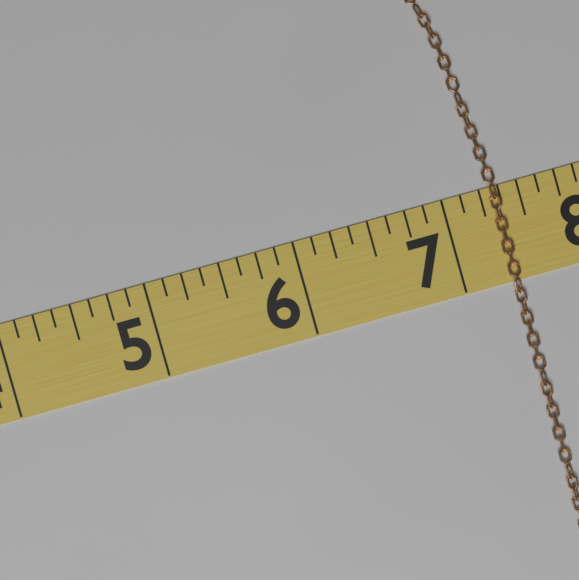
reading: 7.375 (no unit)
